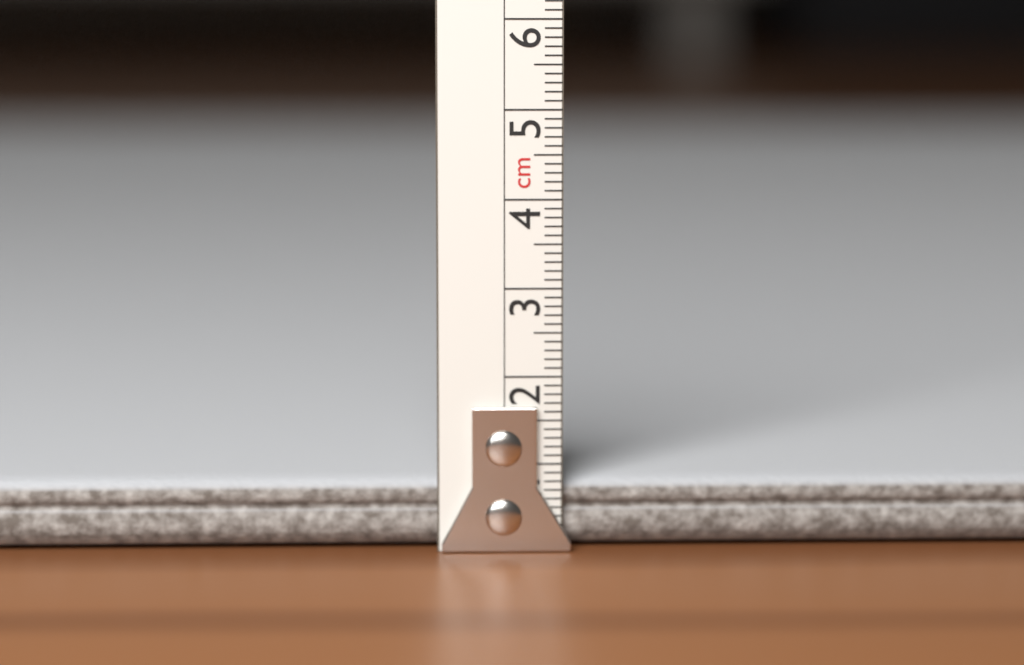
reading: 0.8 cm
